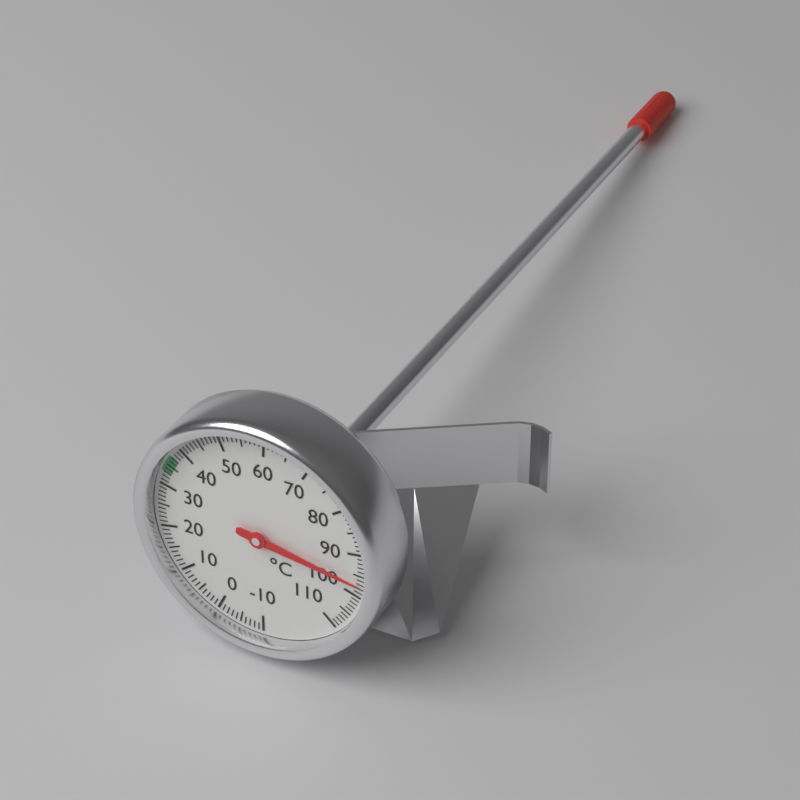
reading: 97 °C
